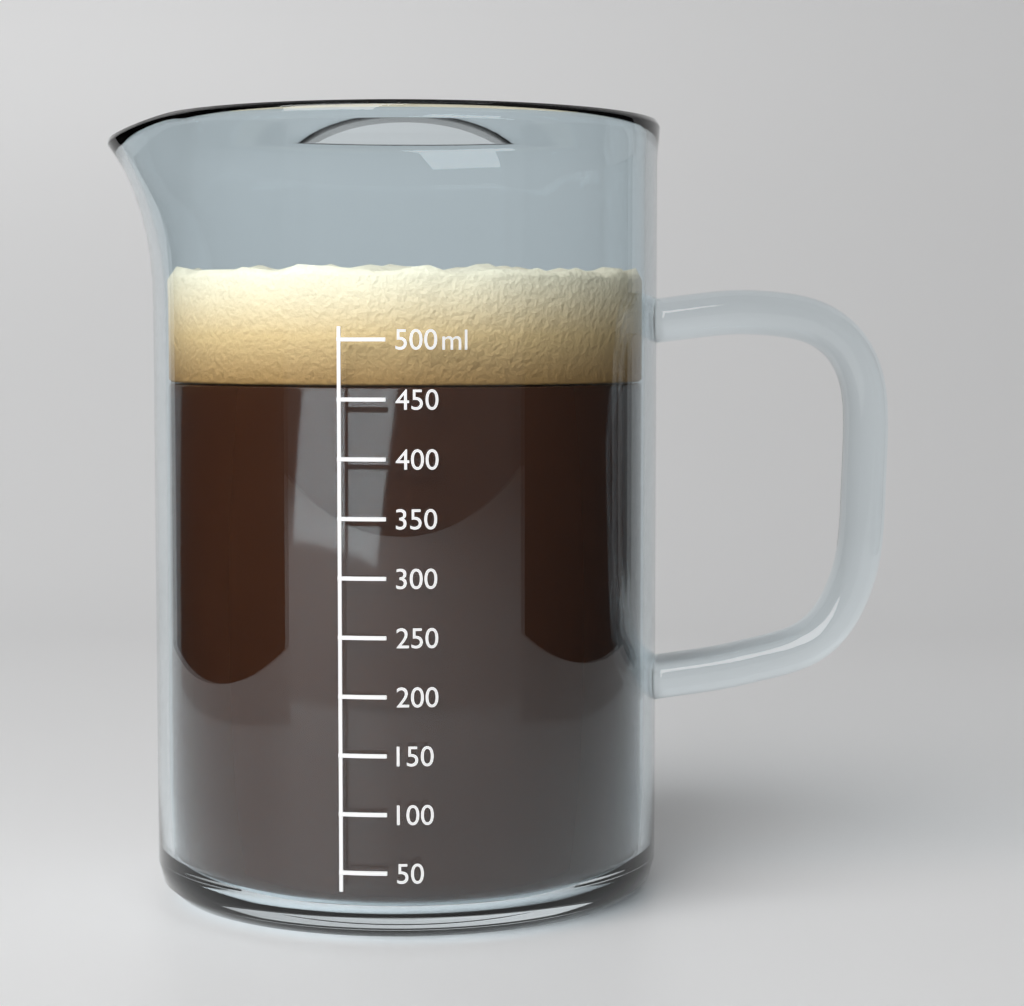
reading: 460 ml
